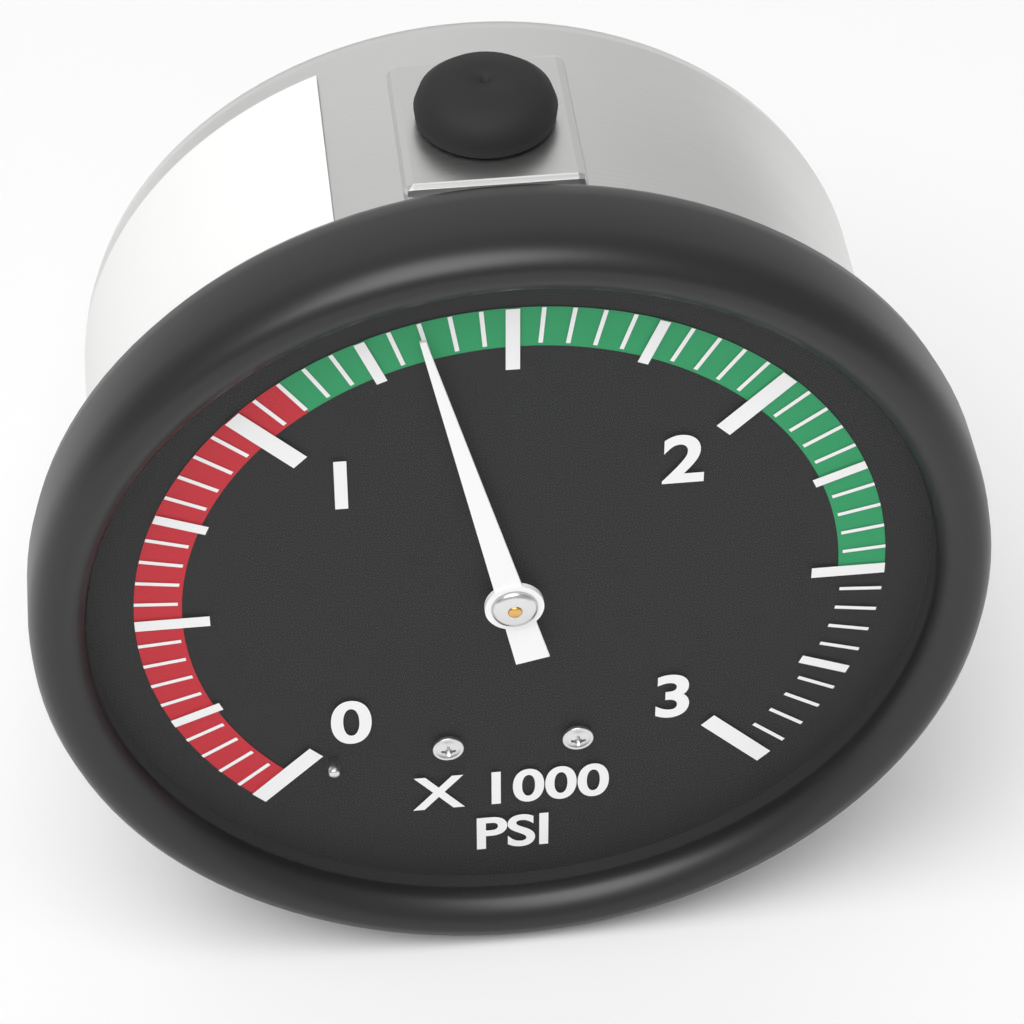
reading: 1350 psi
